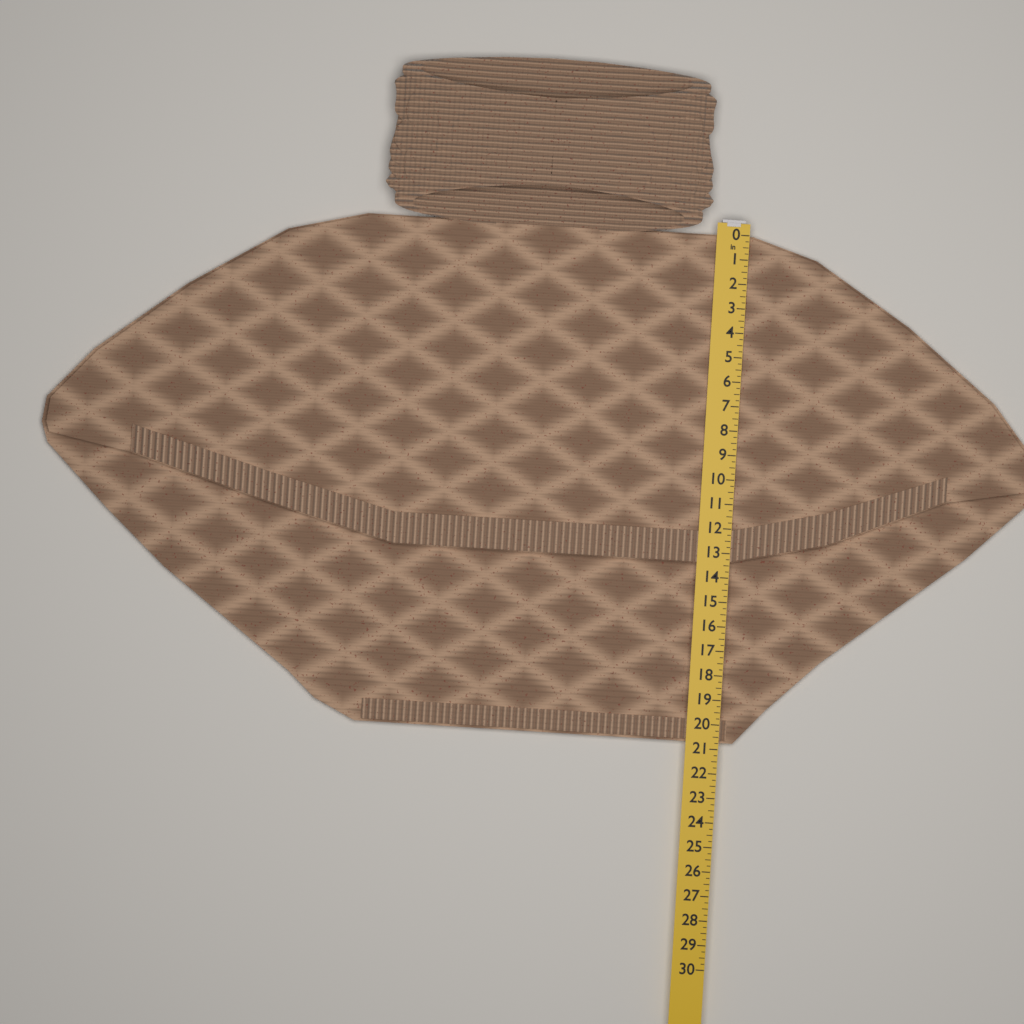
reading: 20.75 in
